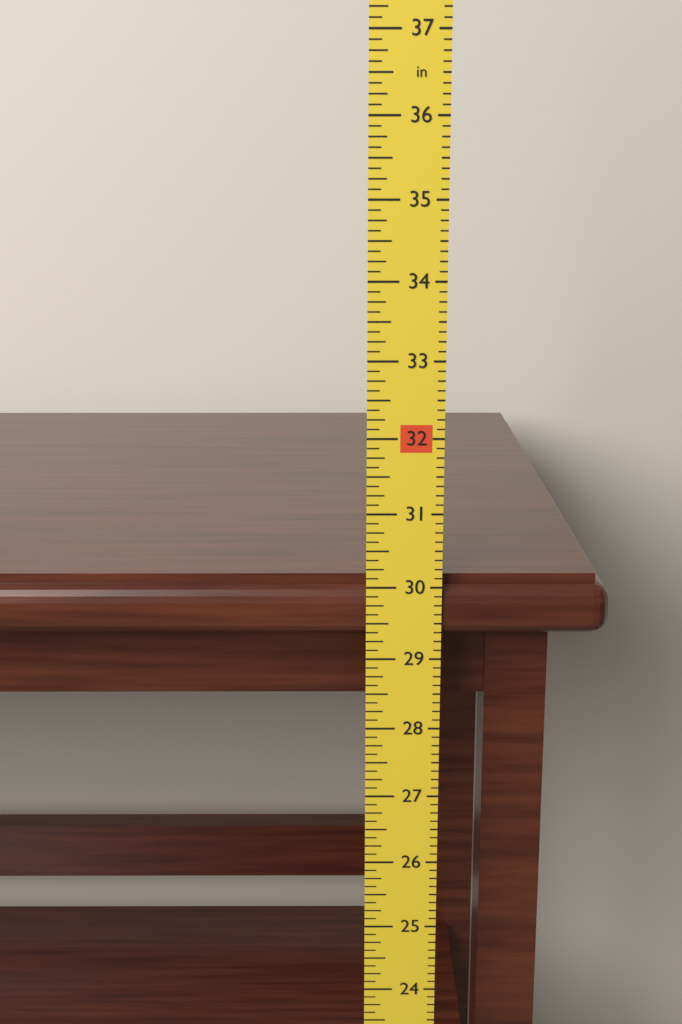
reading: 30.125 in
